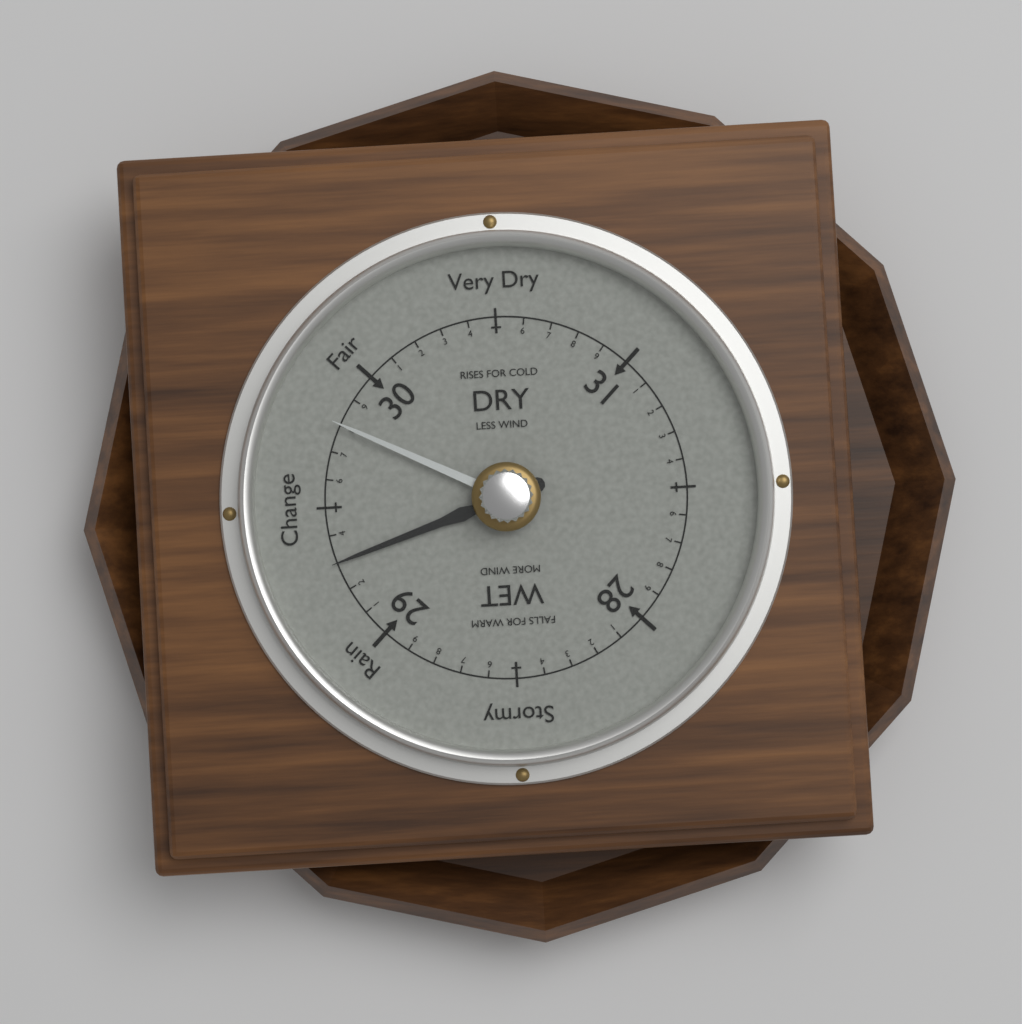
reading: 29.3 (no unit)
